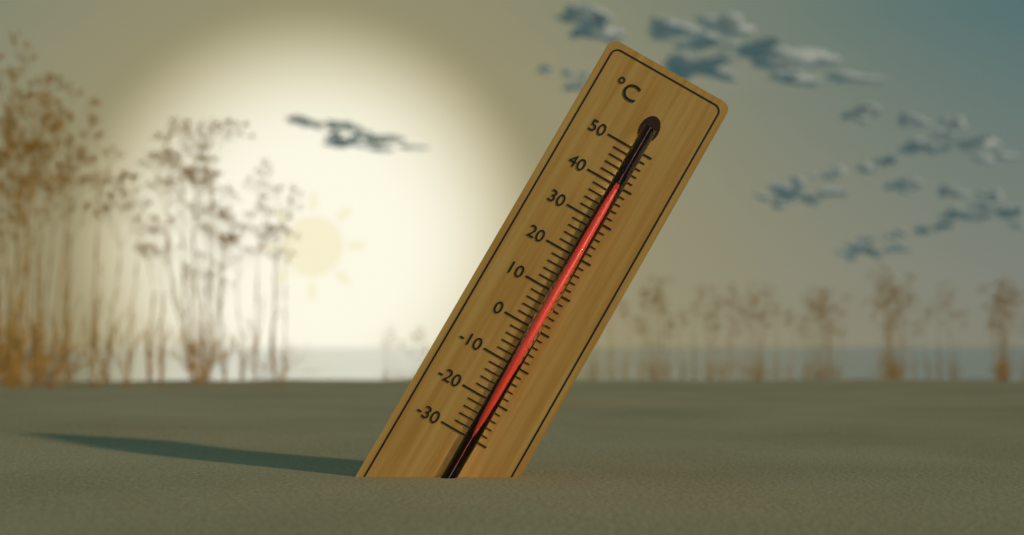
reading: 38 °C
